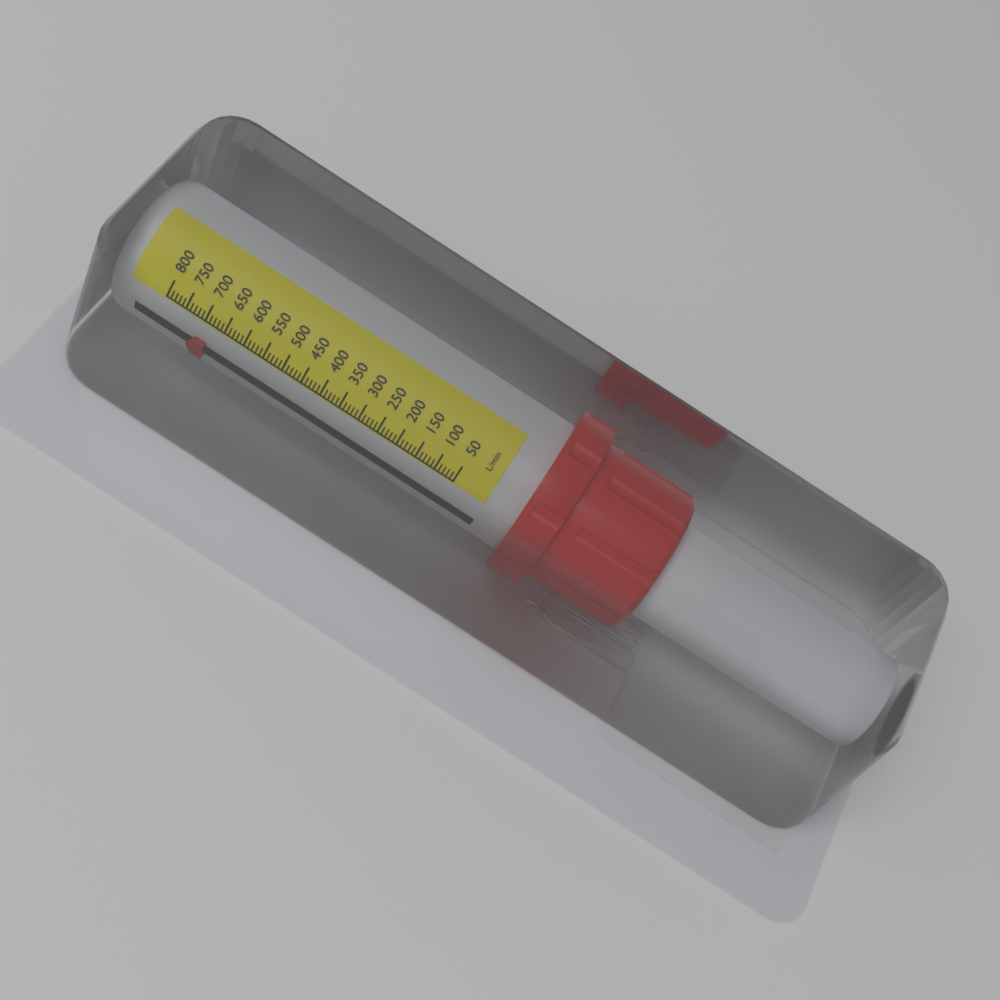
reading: 680 L/min
